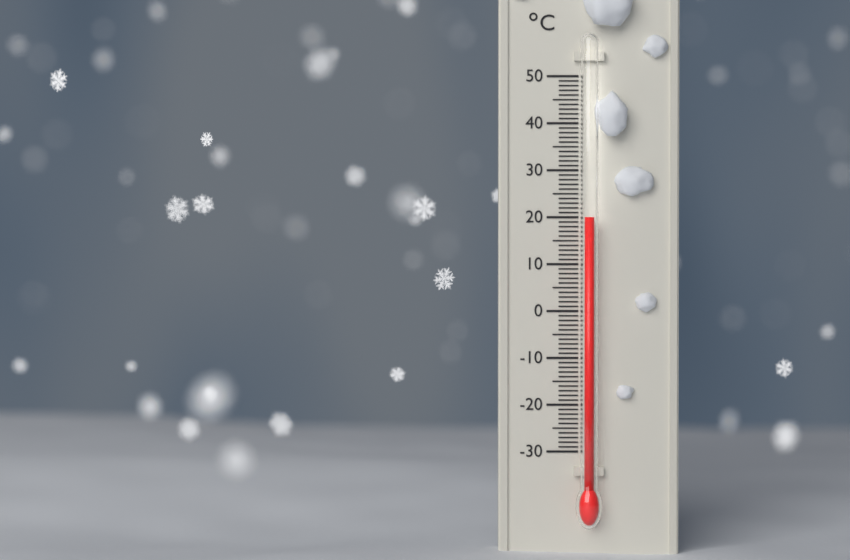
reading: 20 °C
